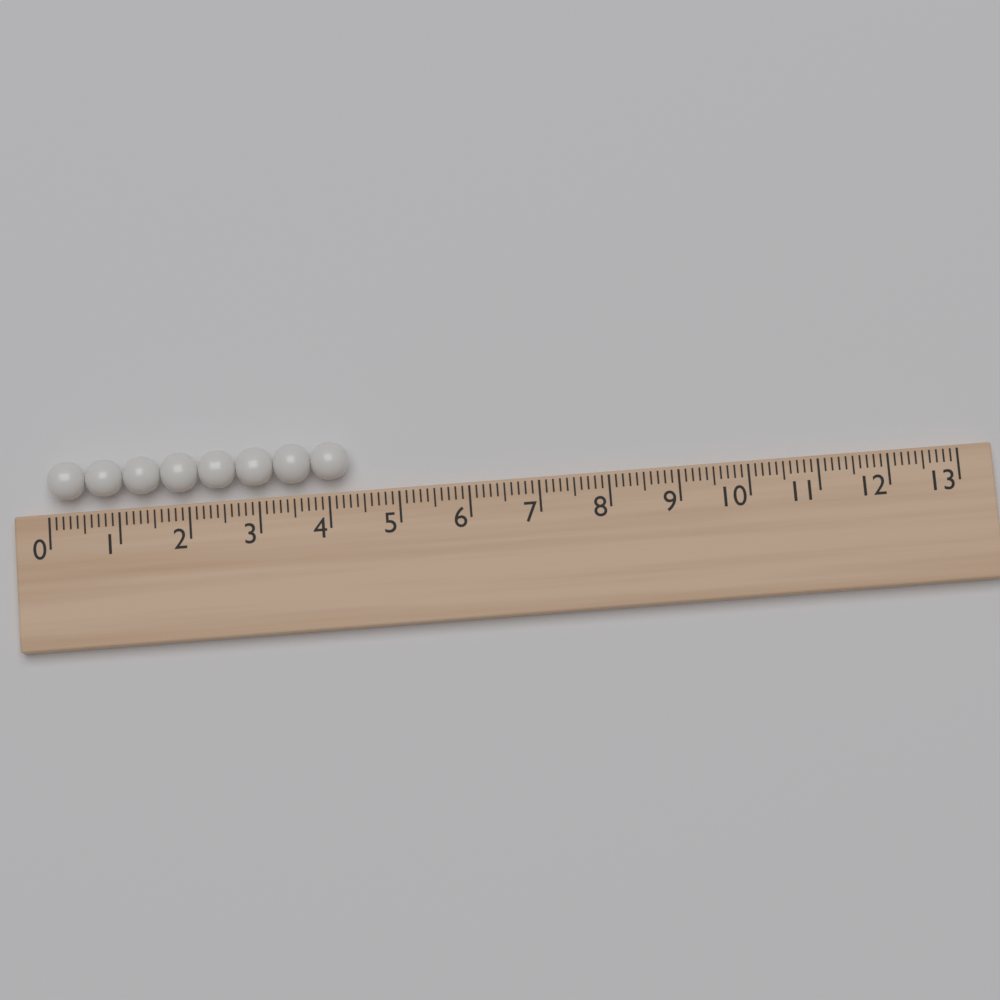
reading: 4.3 (no unit)
